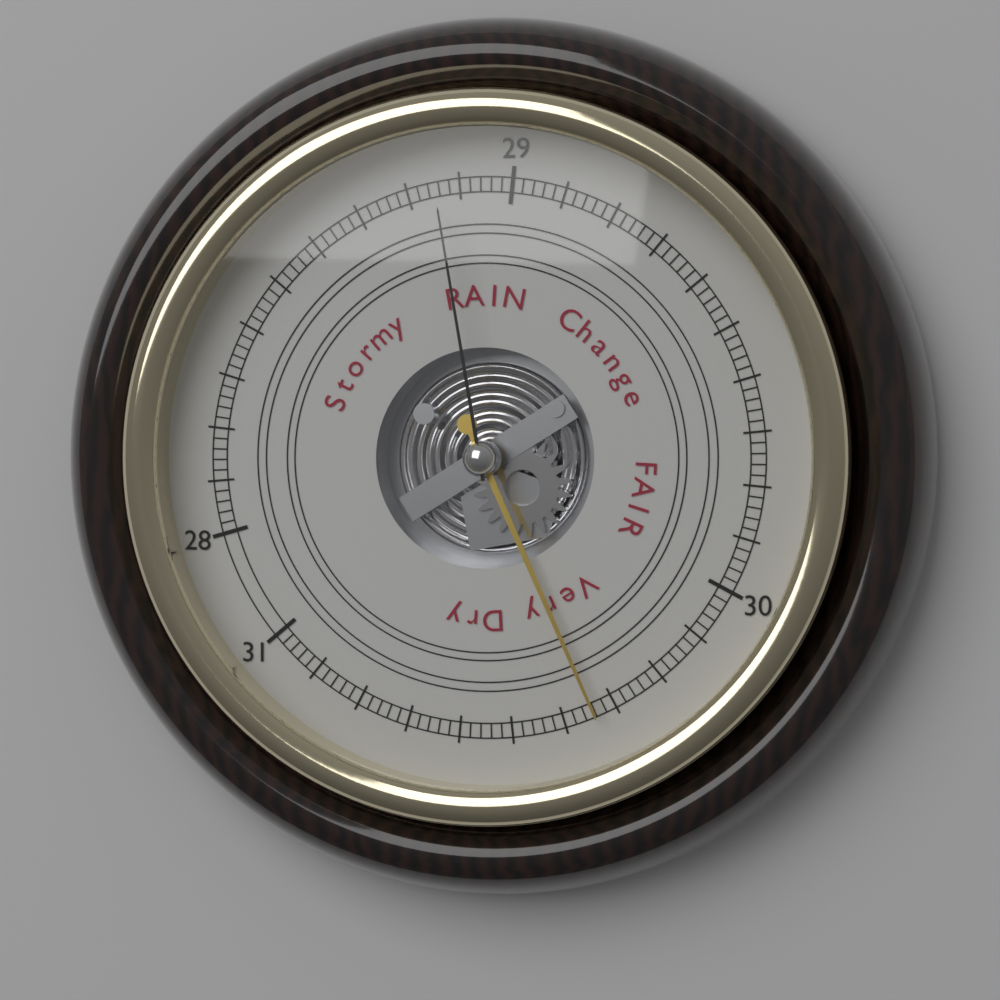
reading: 30.34 (no unit)
